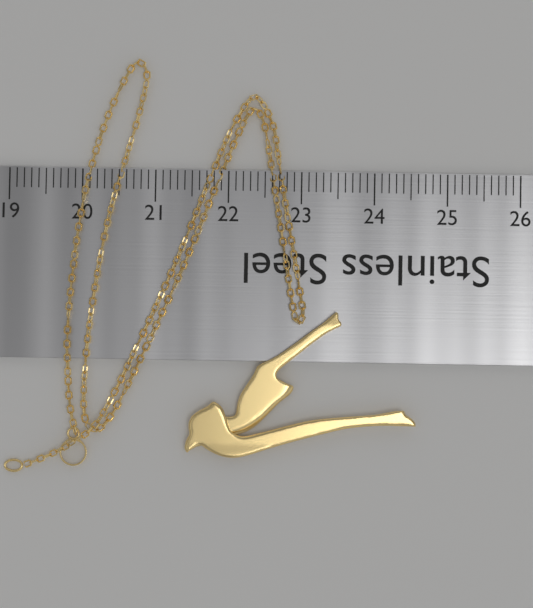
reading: 24.6 (no unit)
